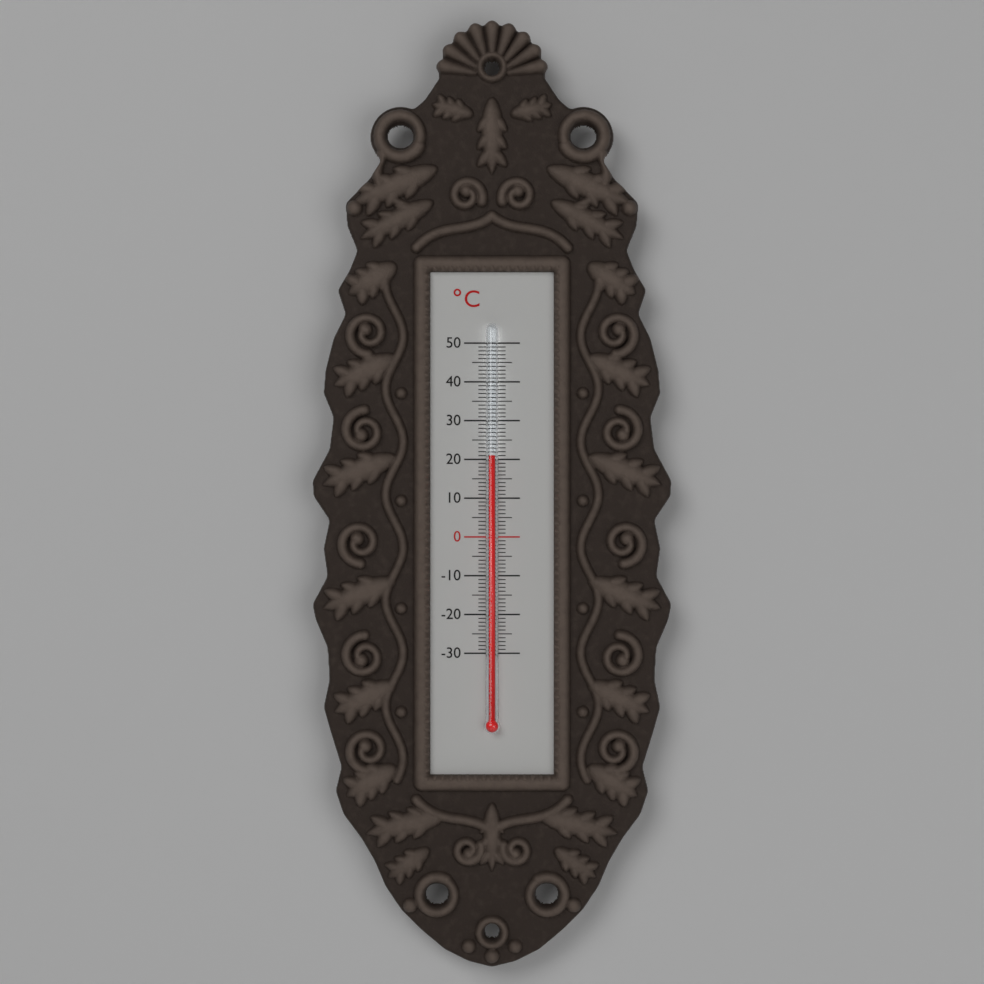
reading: 21 °C
